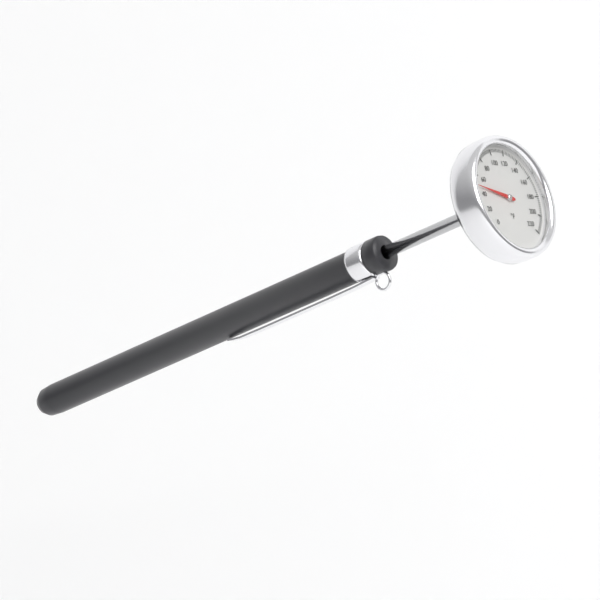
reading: 48 °F
